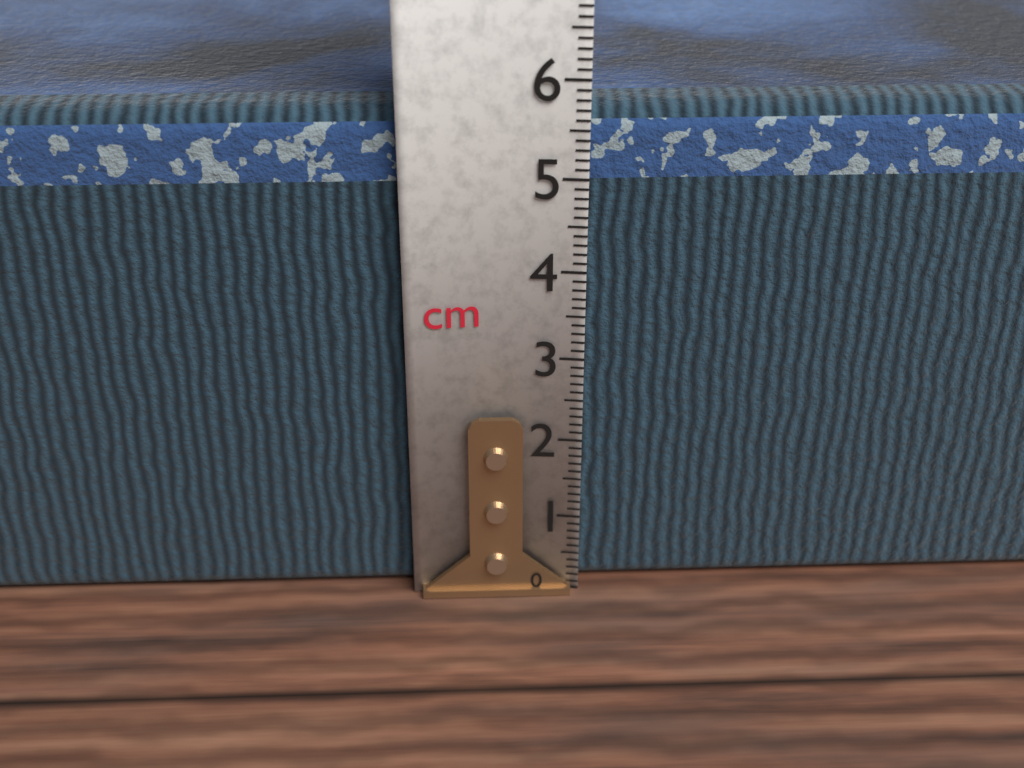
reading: 5.7 cm
